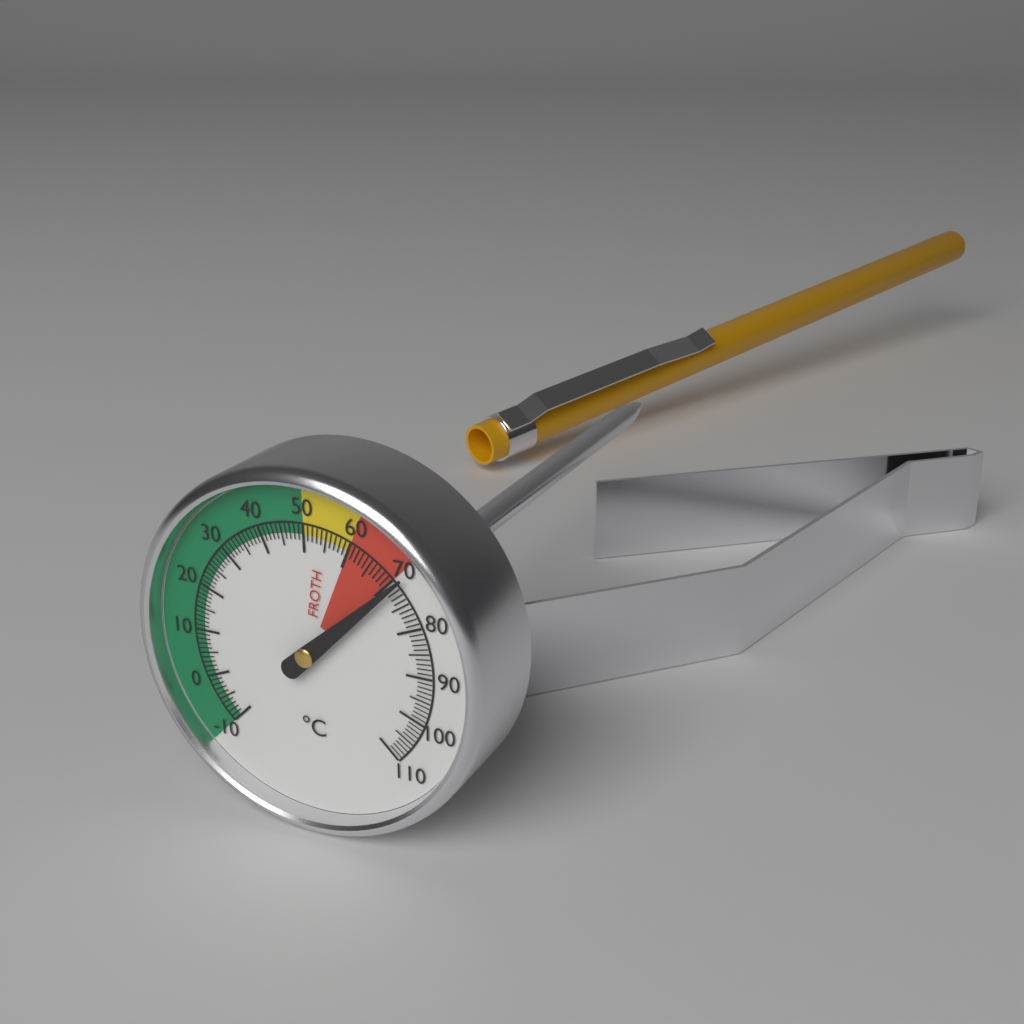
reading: 71 °C
